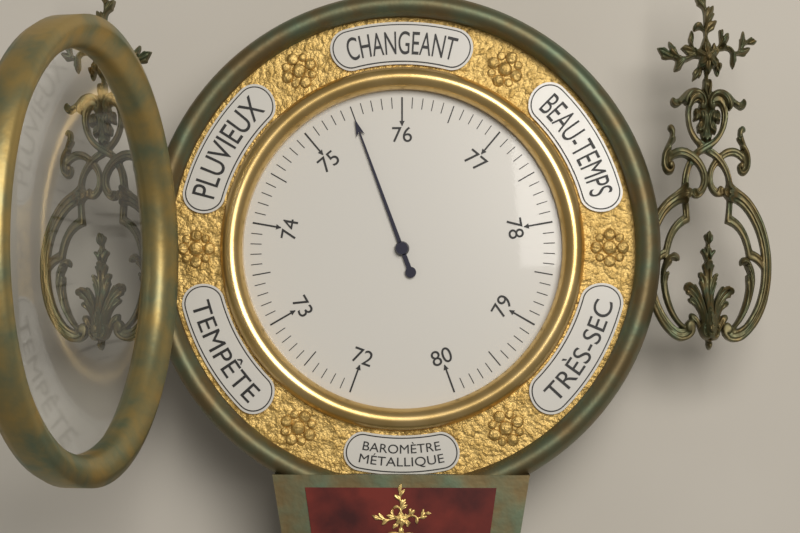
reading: 75.5 (no unit)
